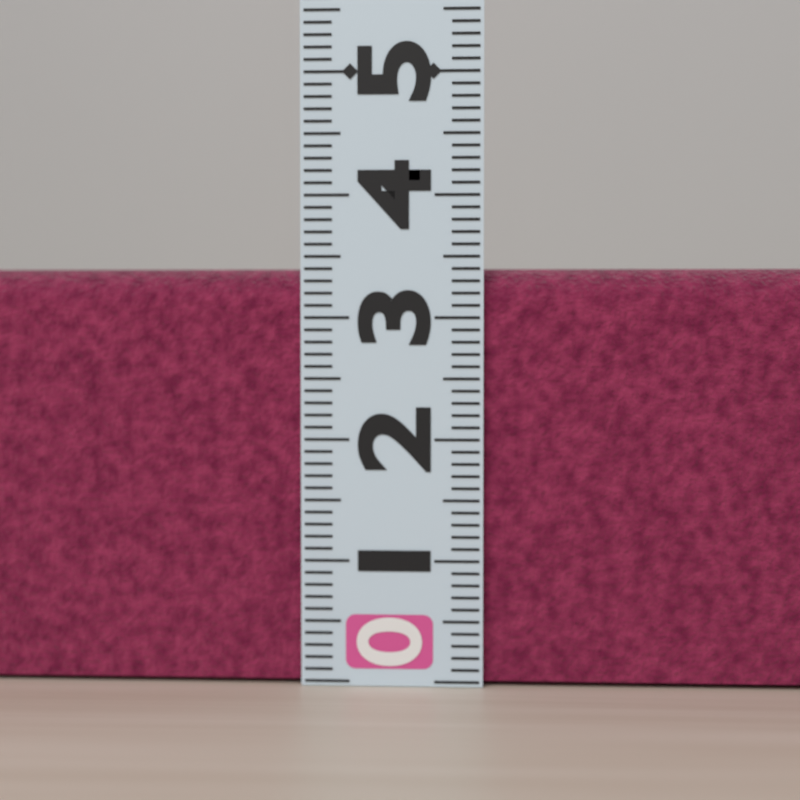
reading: 3.4 (no unit)
